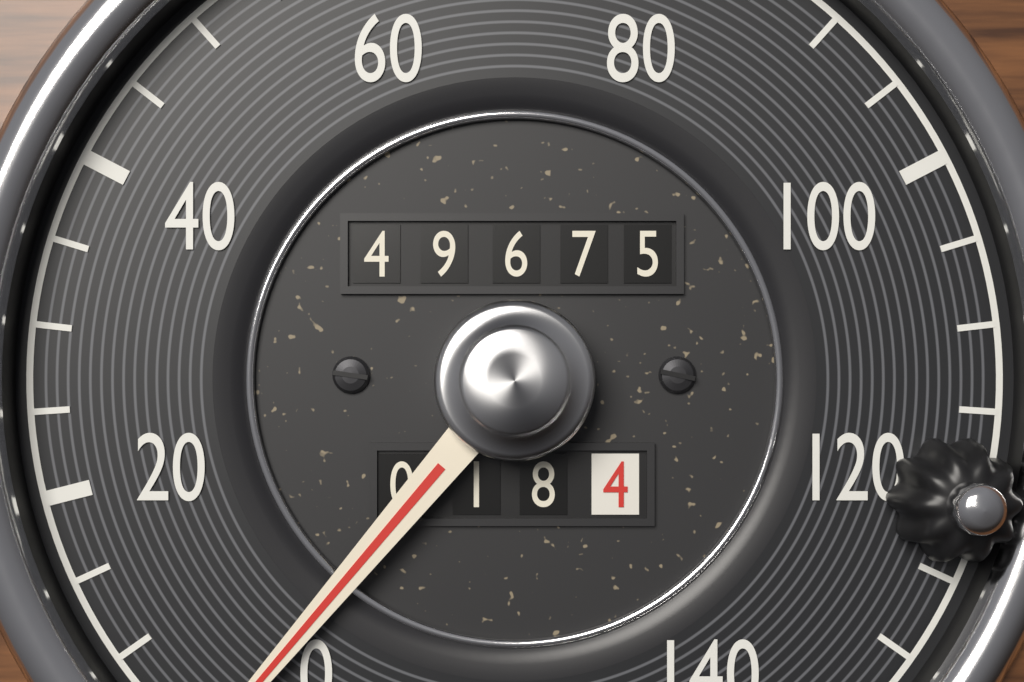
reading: 3 (no unit)
